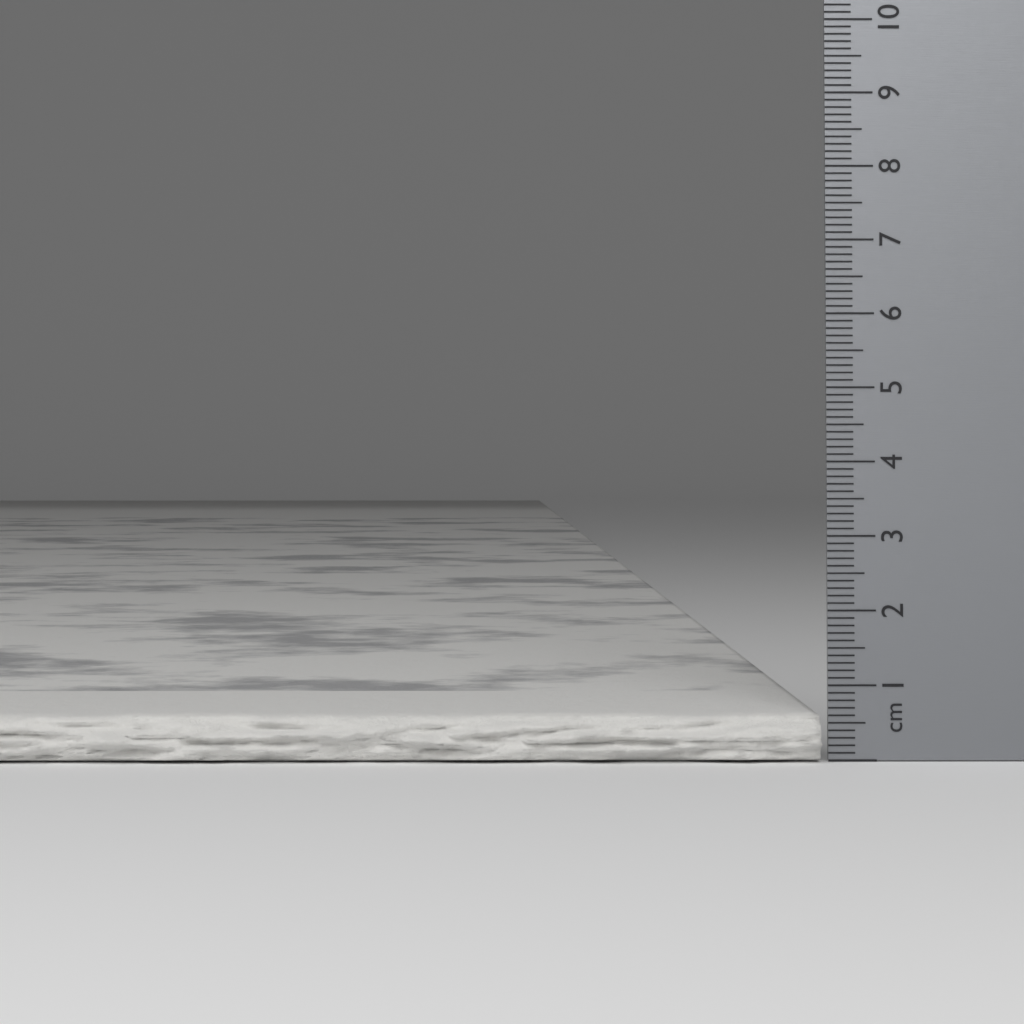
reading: 0.6 cm
